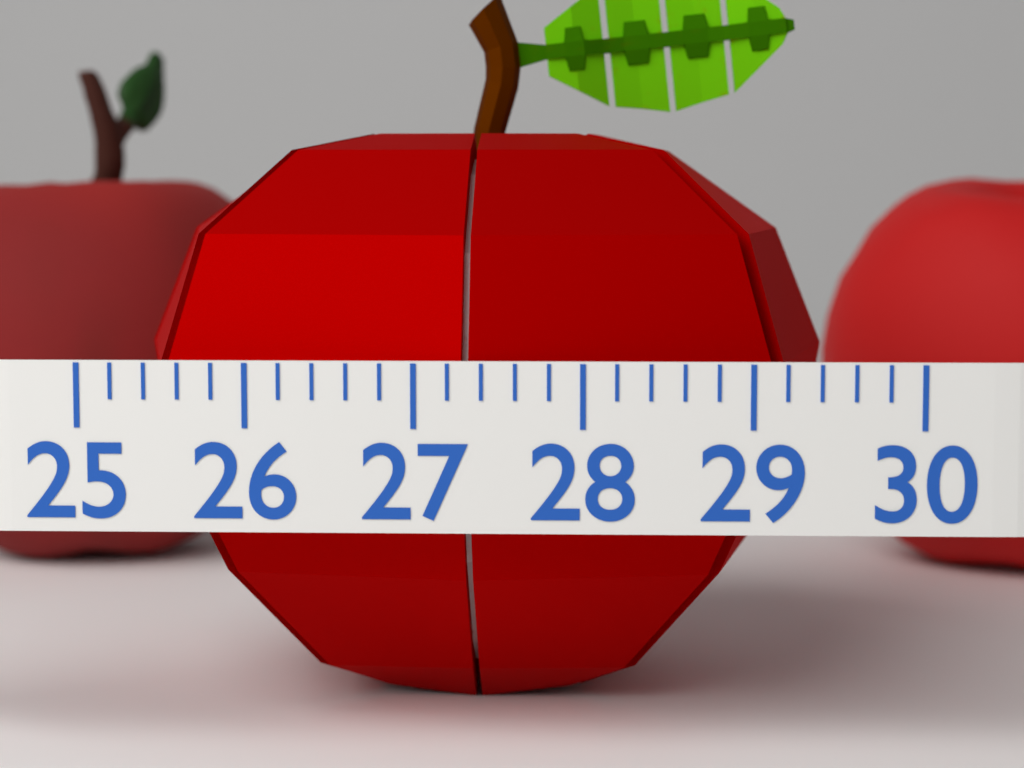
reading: 29.6 (no unit)
